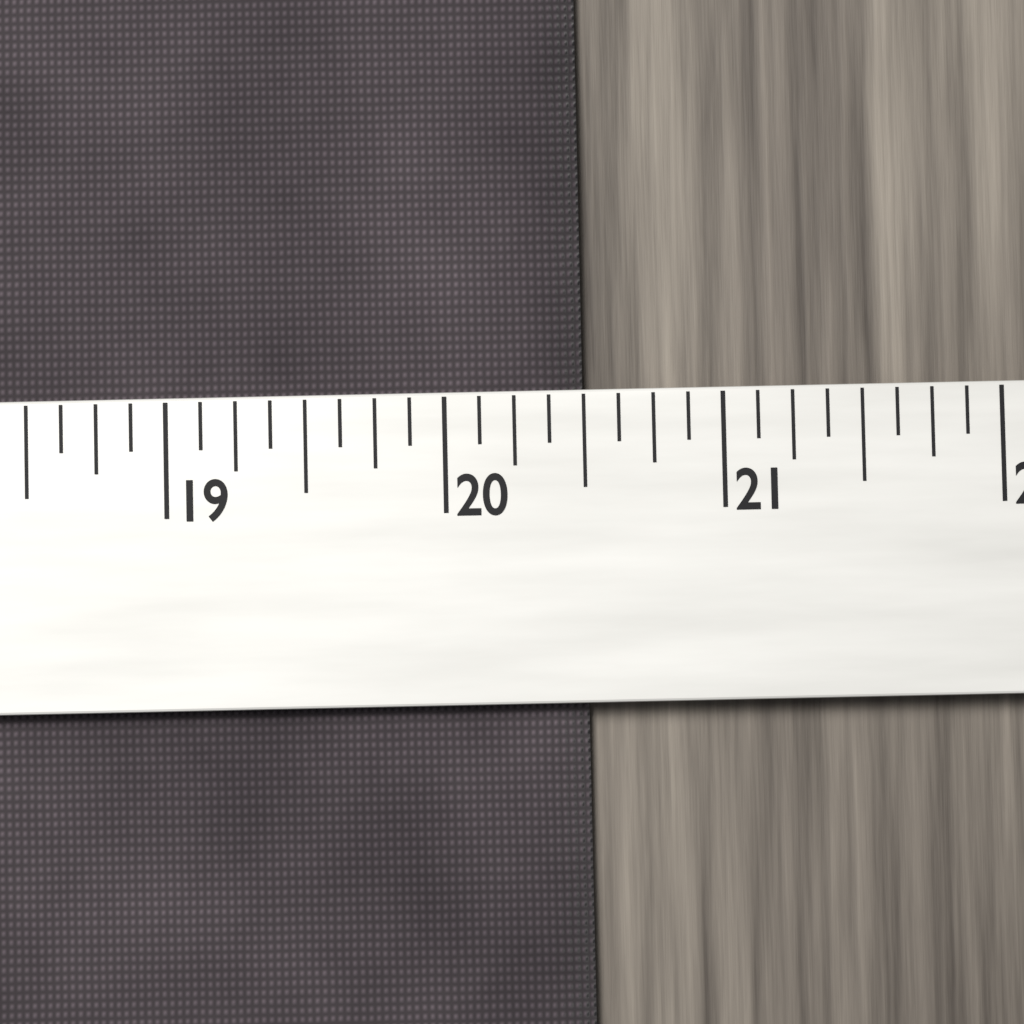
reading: 20.500 (no unit)
